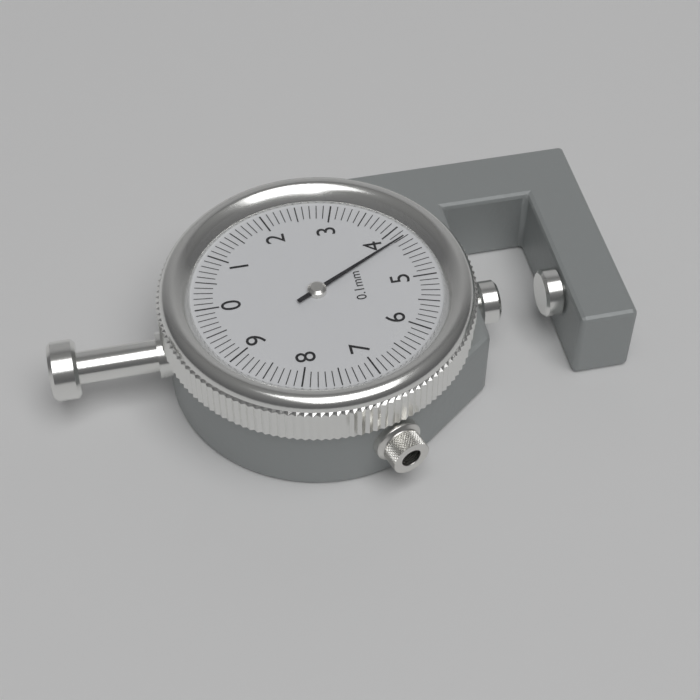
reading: 4.2 mm
